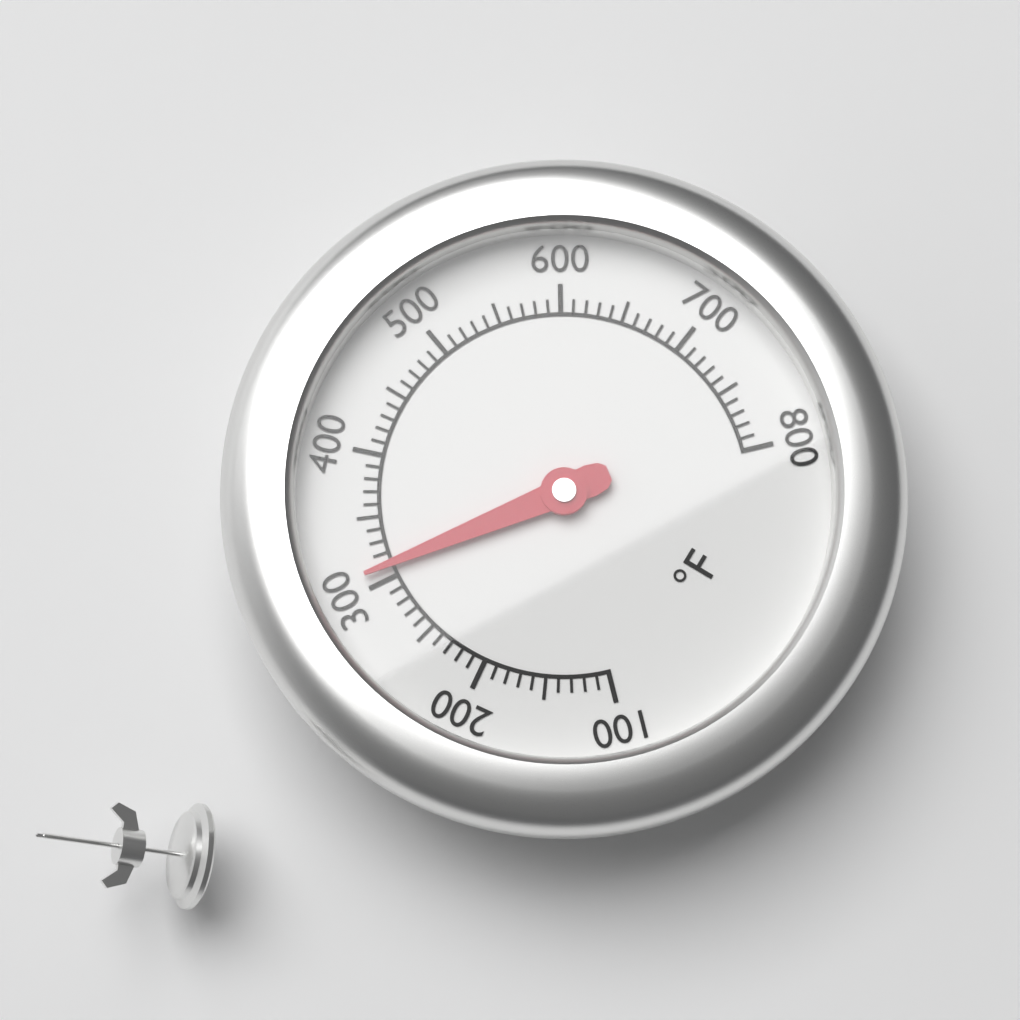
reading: 310 °F
